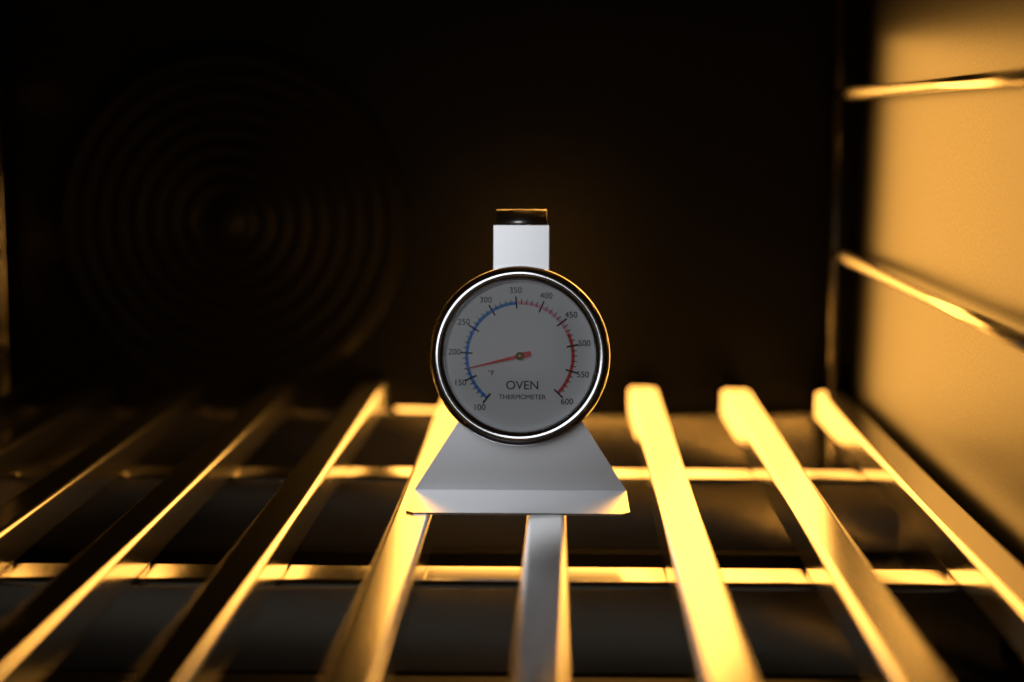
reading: 170 °F
